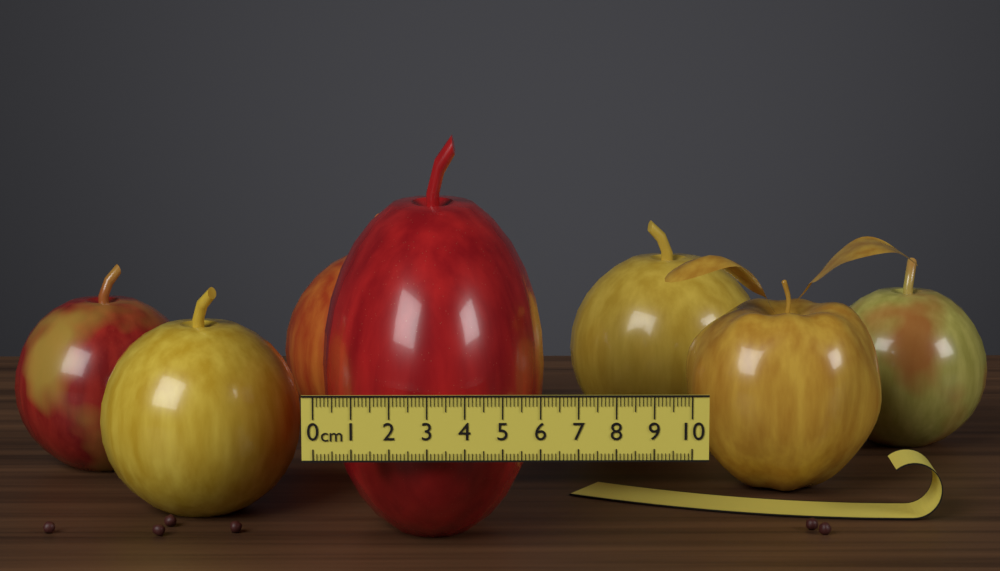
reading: 6.2 cm
